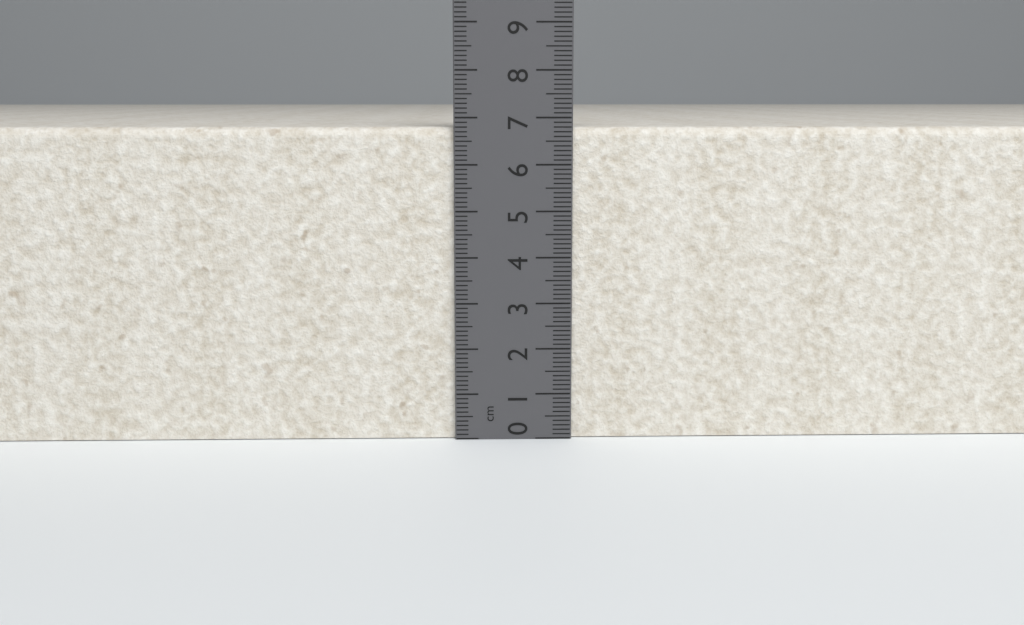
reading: 6.8 cm
